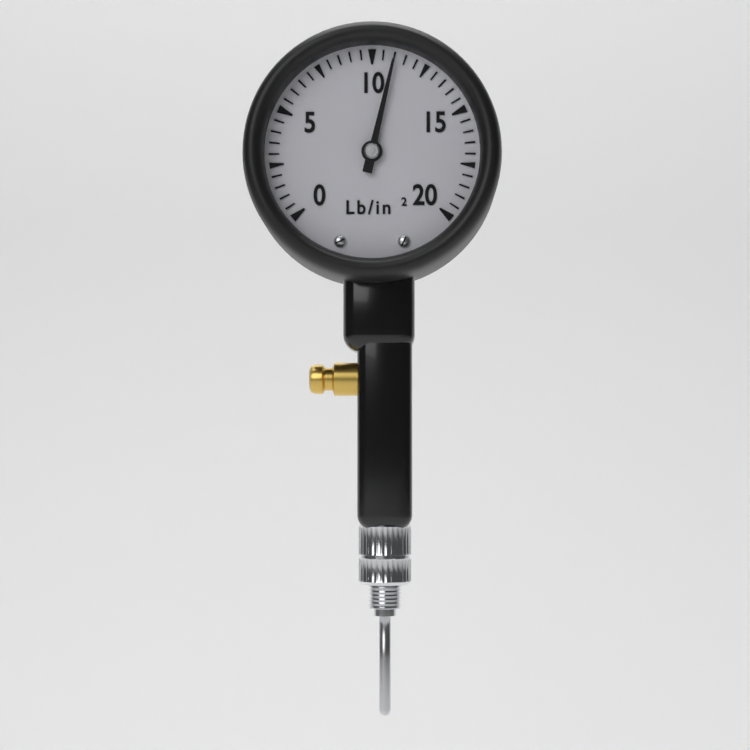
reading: 11.0 lb/in²
